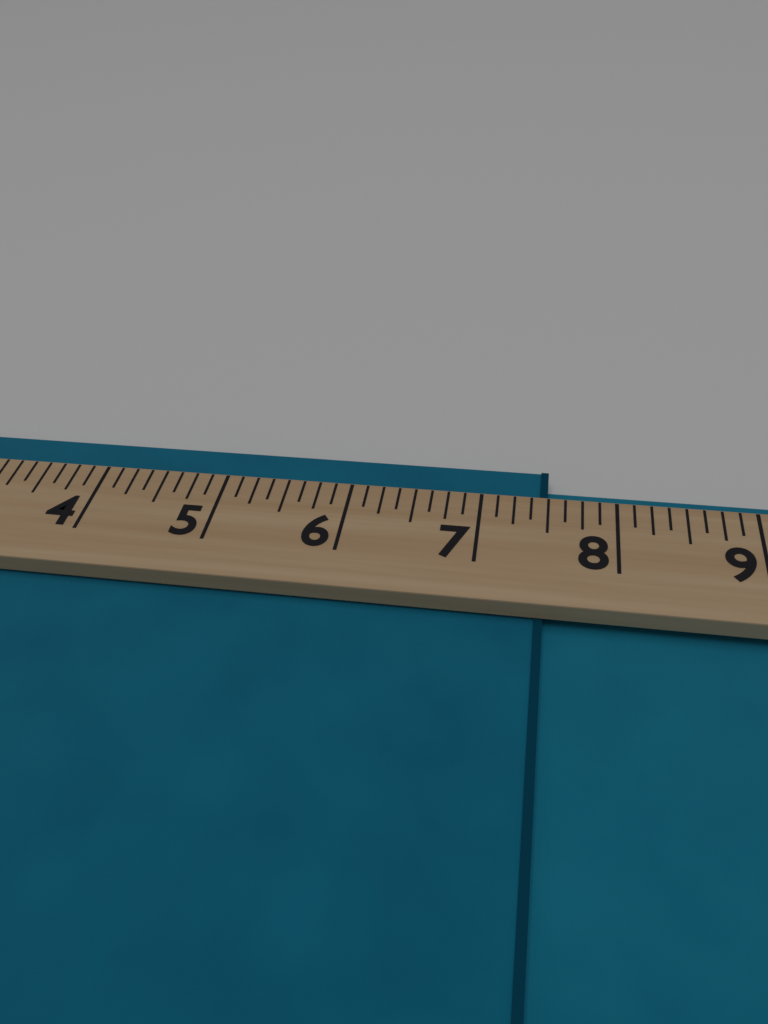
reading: 7.500 (no unit)
